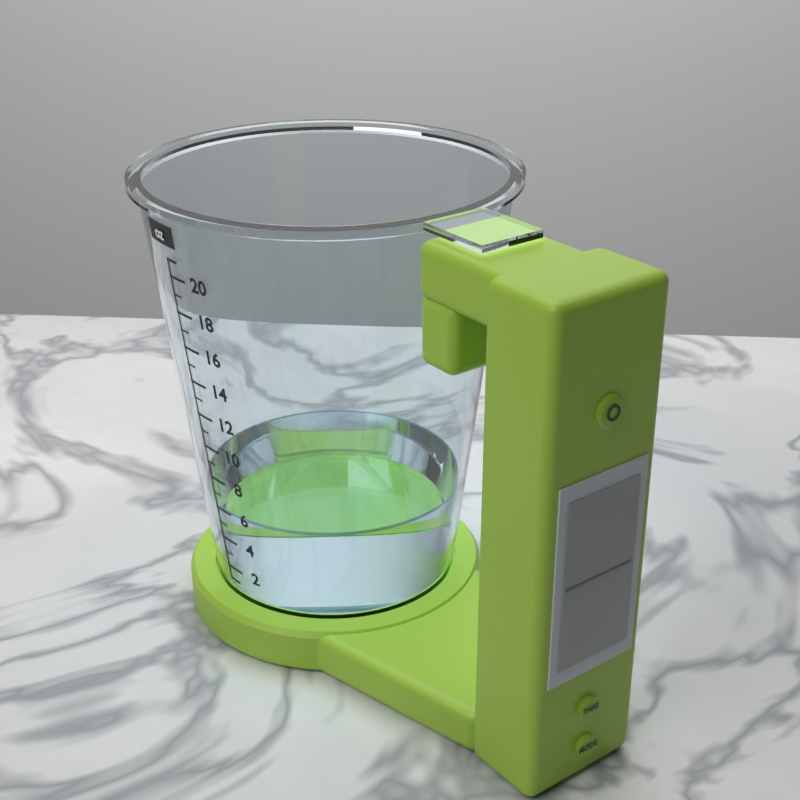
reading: 6 oz
